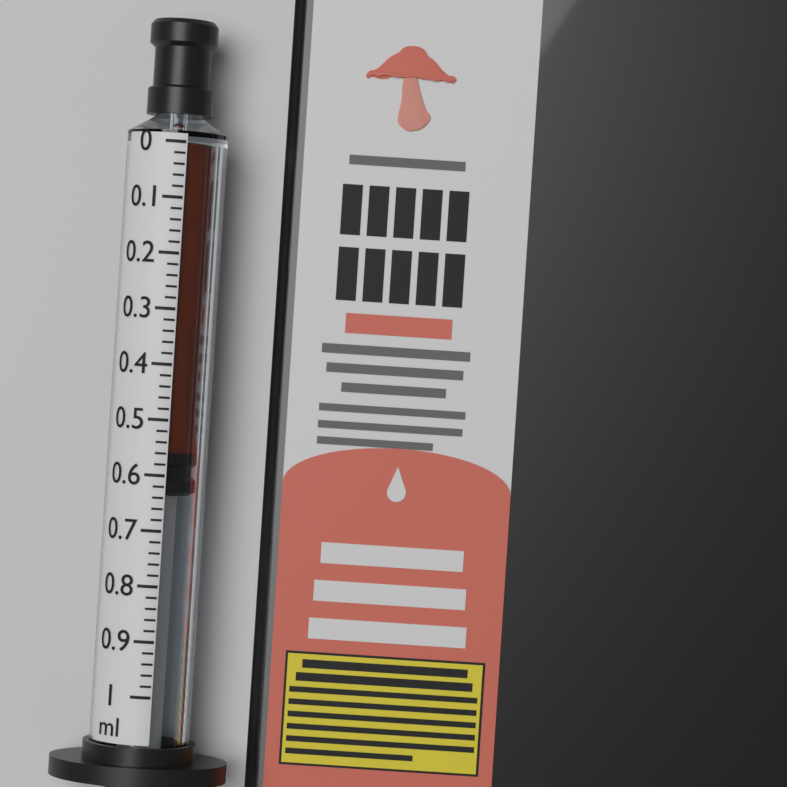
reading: 0.56 ml
